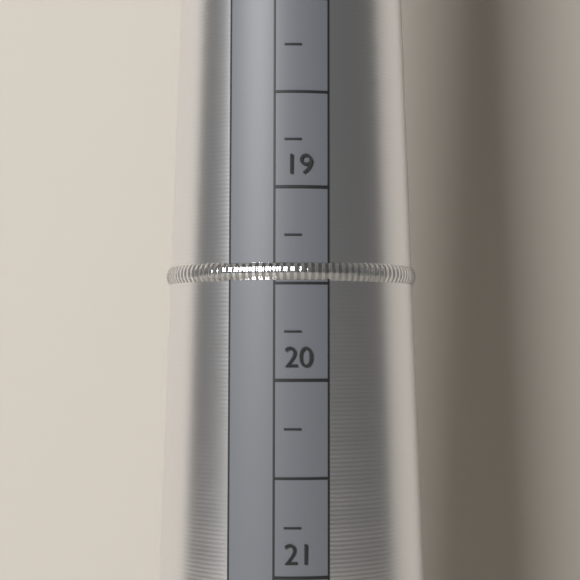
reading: 19.50 mm
